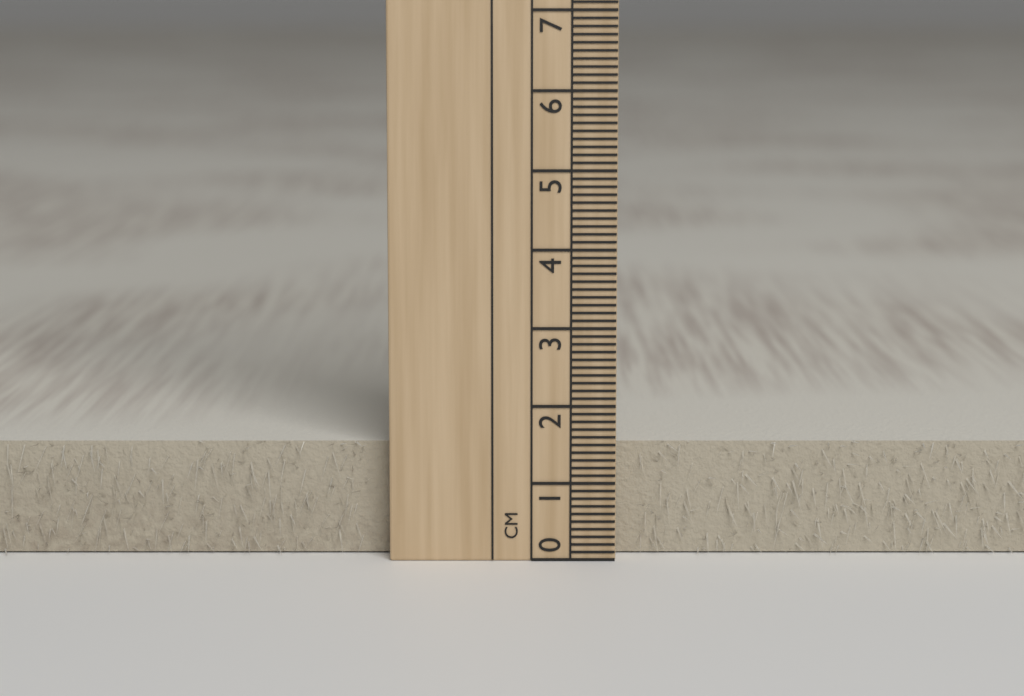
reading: 1.5 cm
